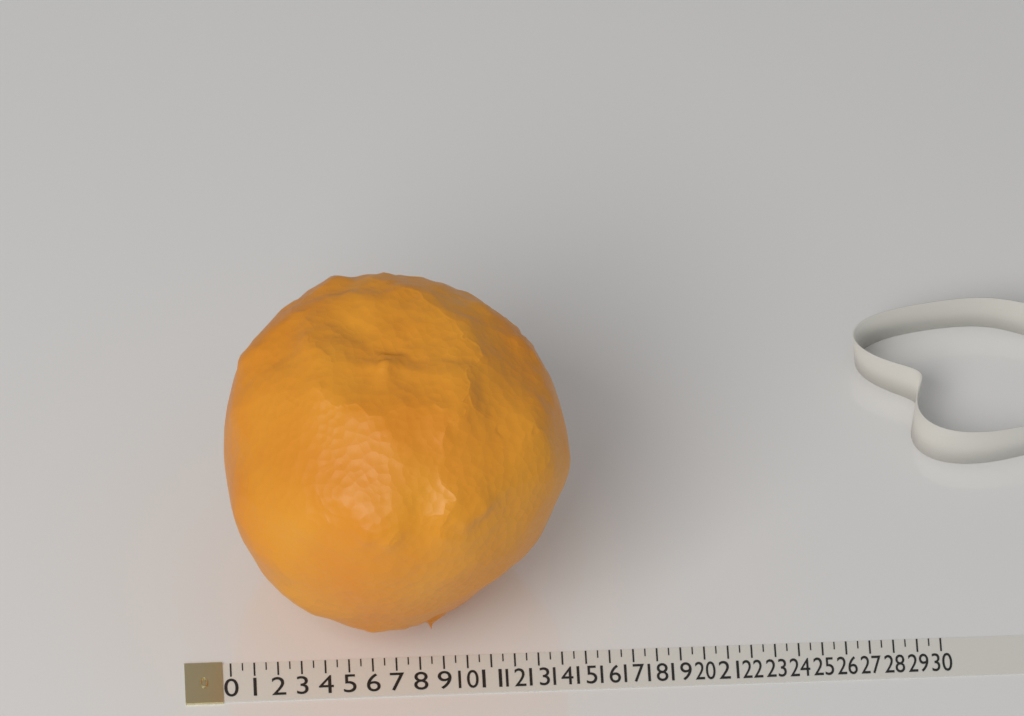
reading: 14.5 (no unit)
